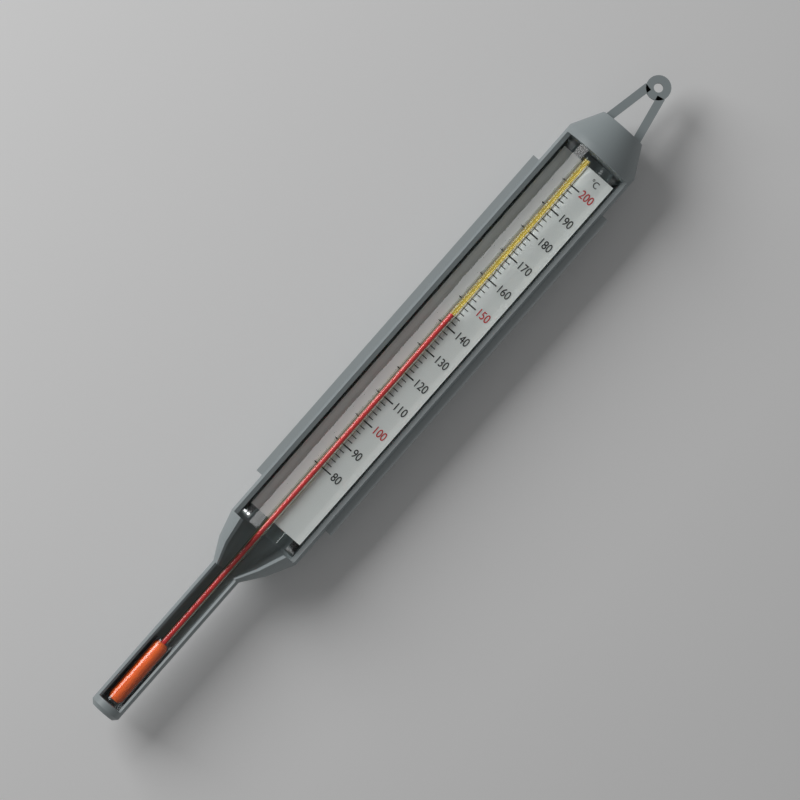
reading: 144 °C
